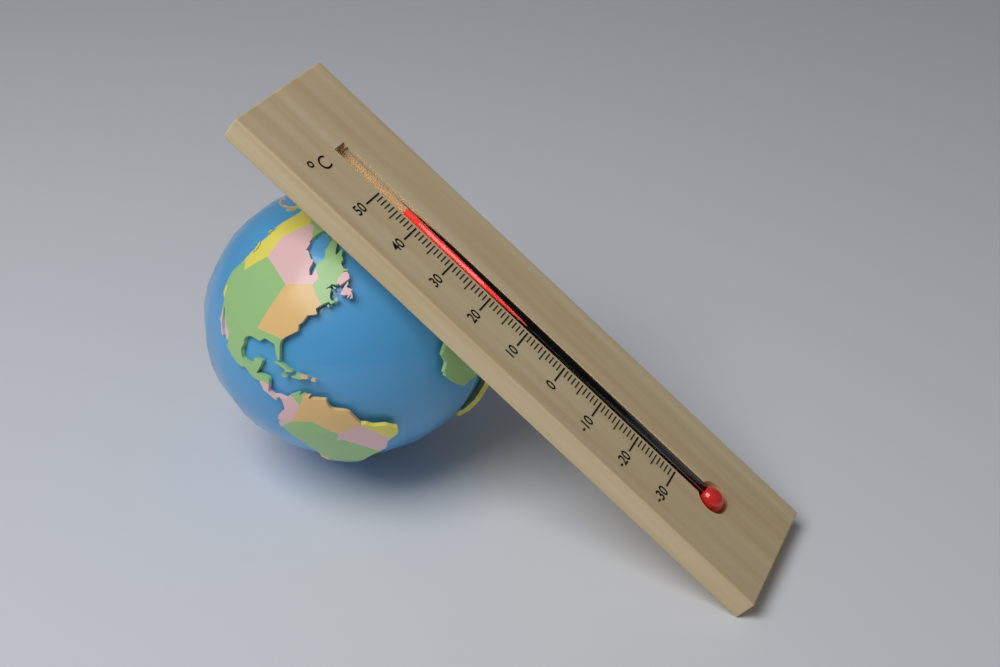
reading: 44 °C
